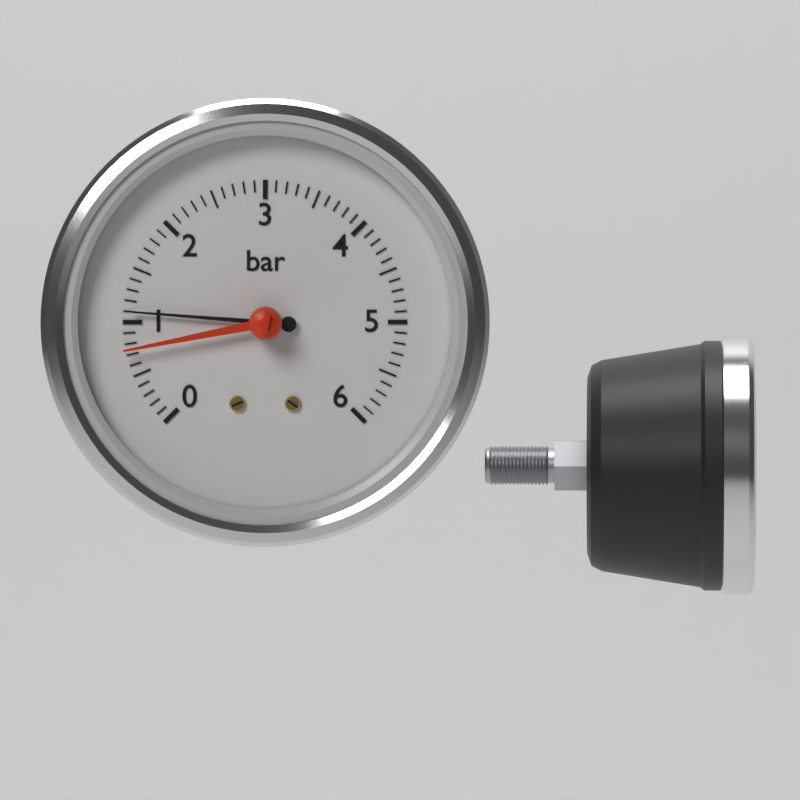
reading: 1.1 bar
